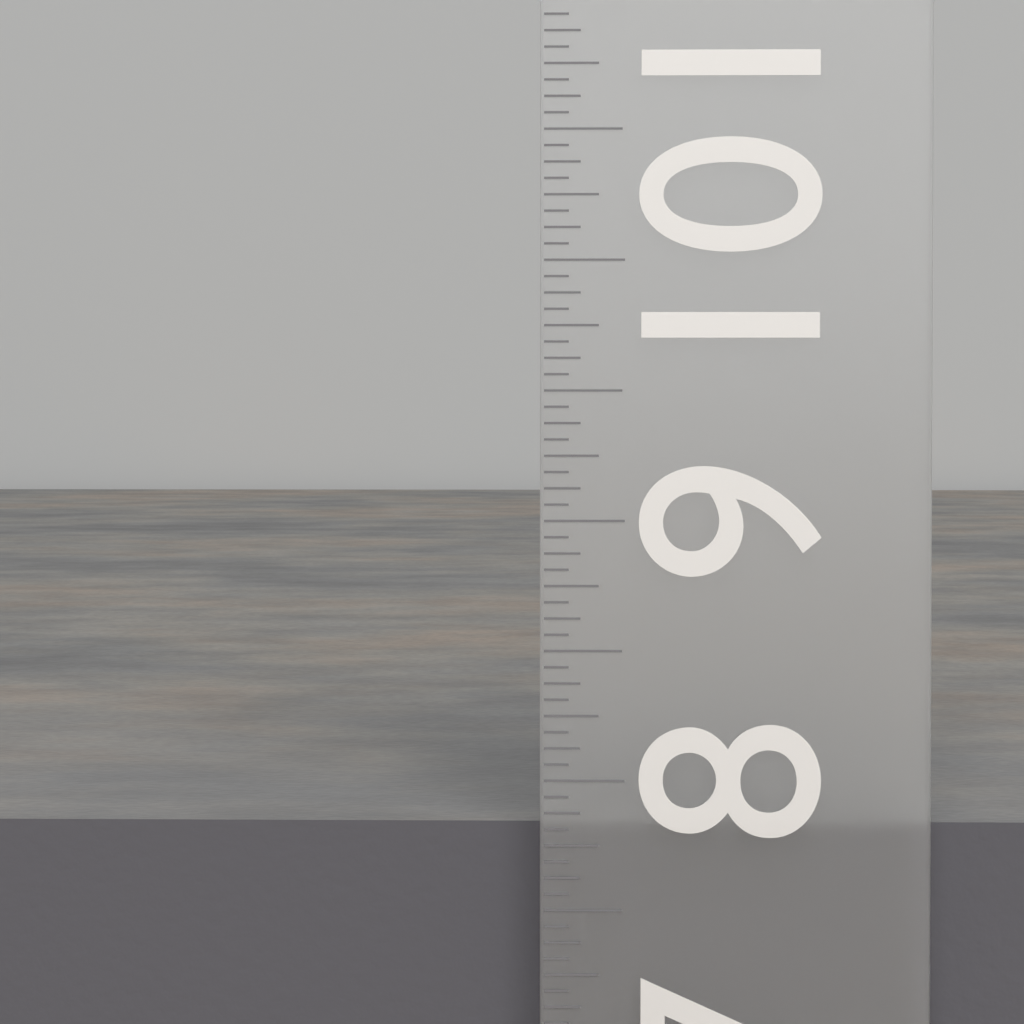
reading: 7.8125 in
